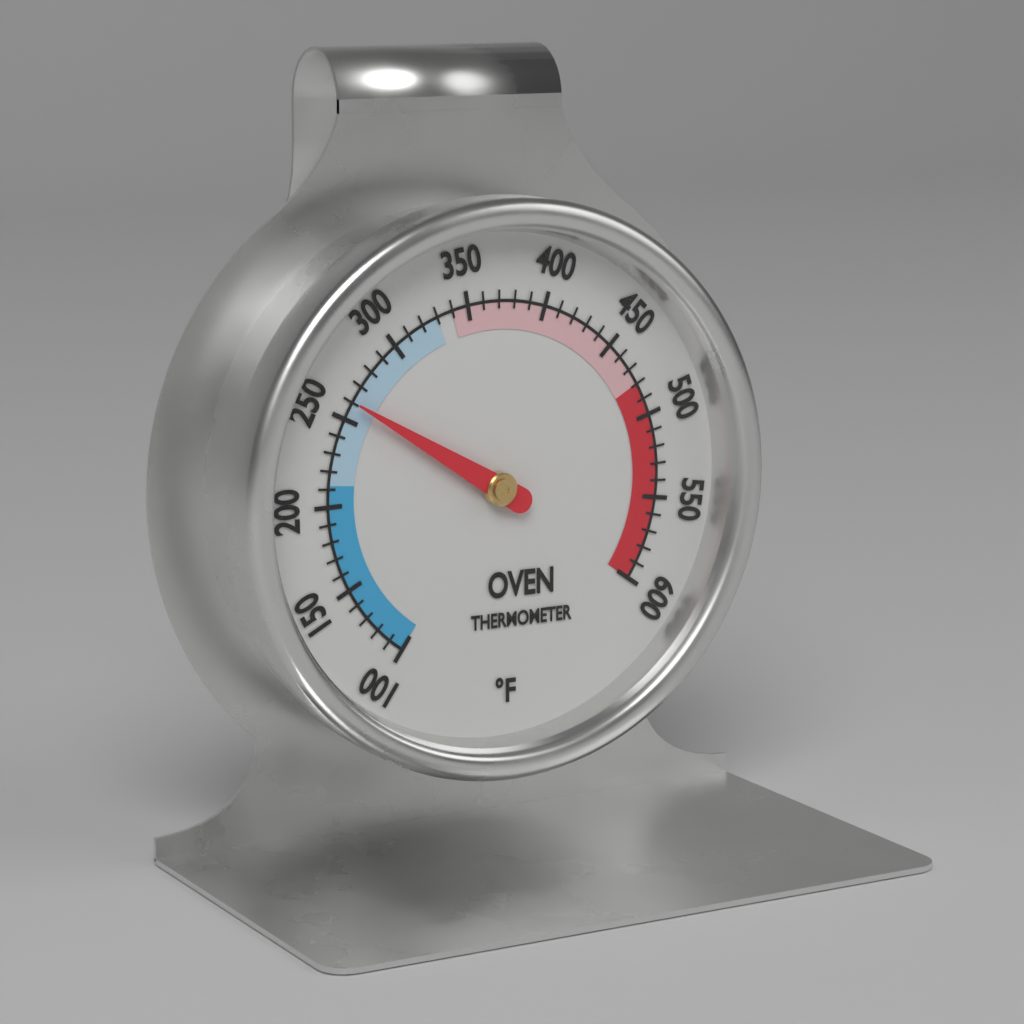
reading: 260 °F
